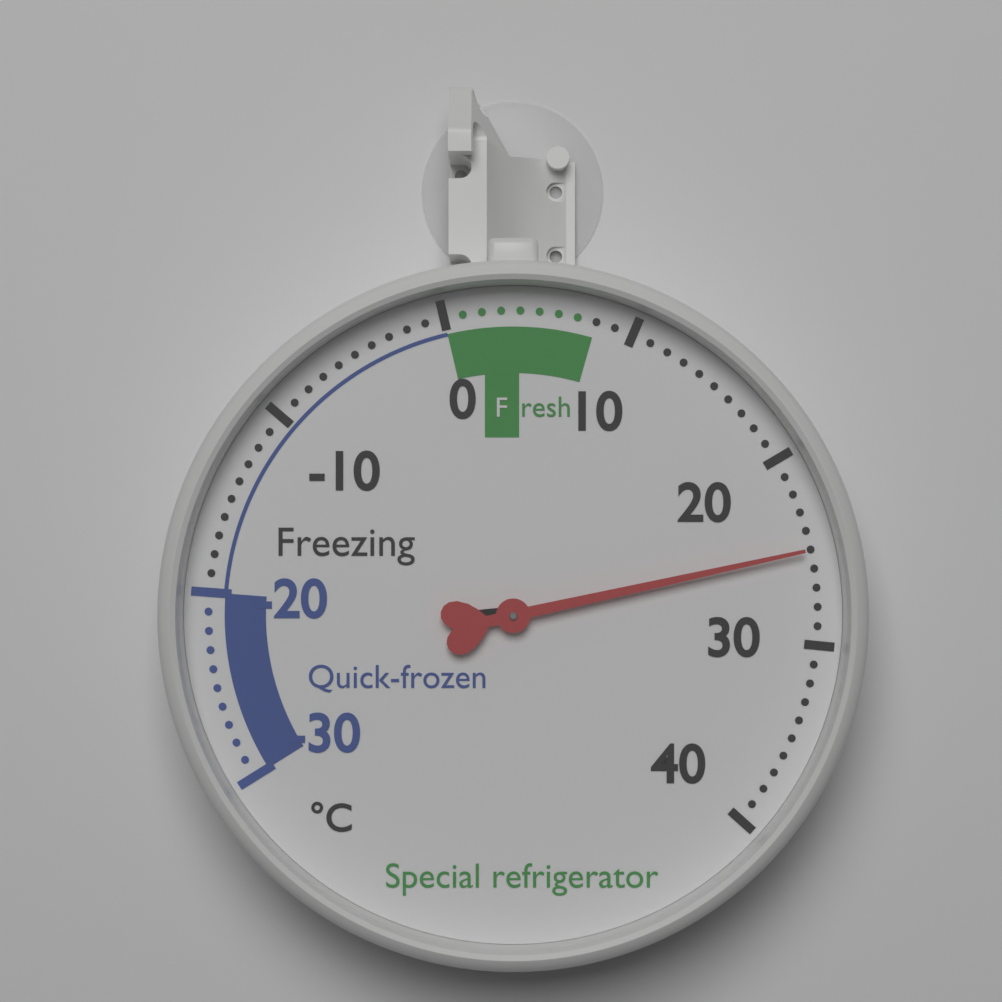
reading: 25 °C
